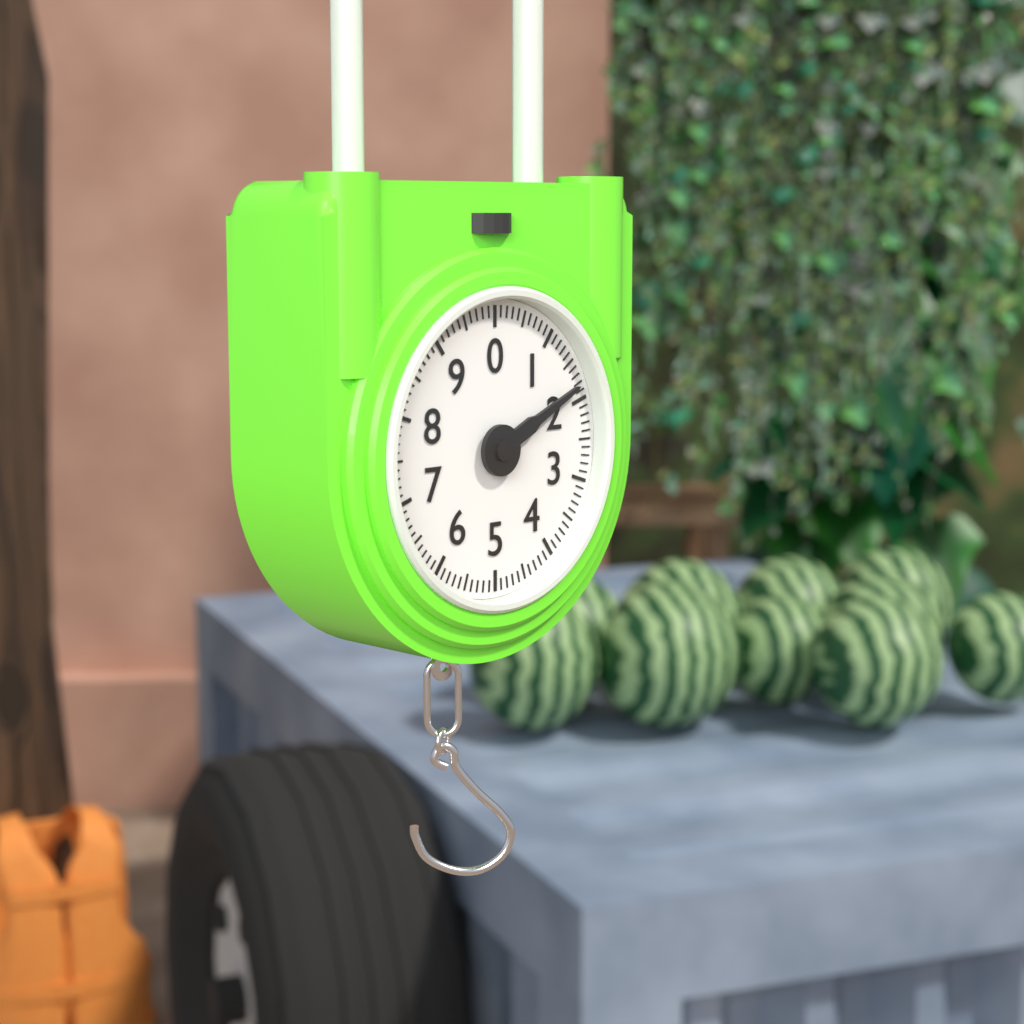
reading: 1.8 (no unit)
